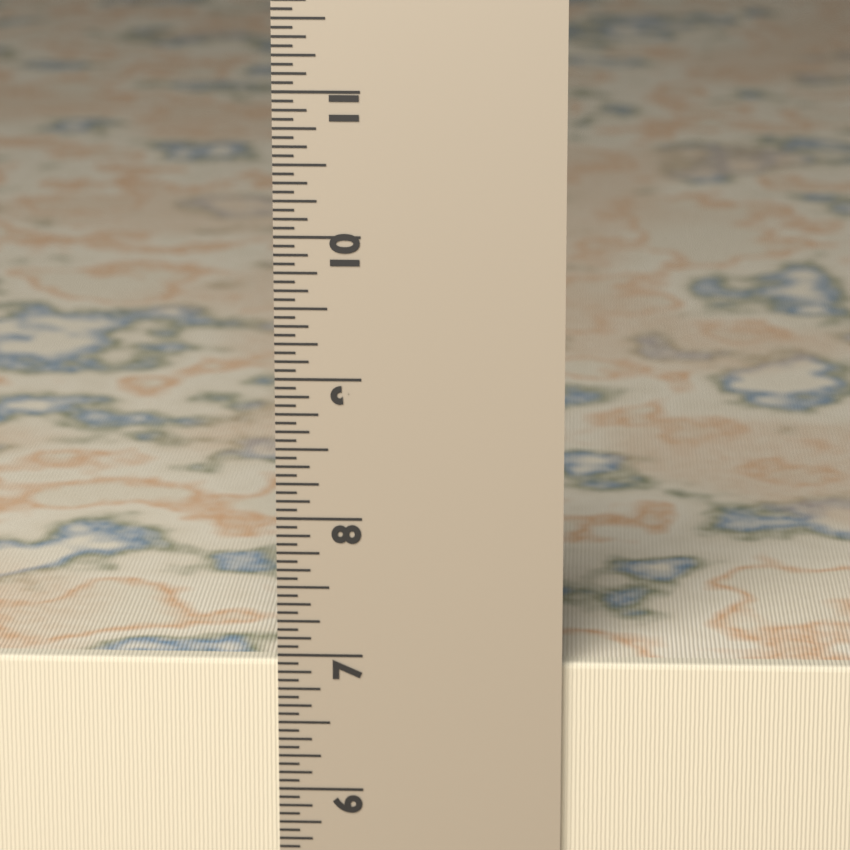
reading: 6.9375 in
